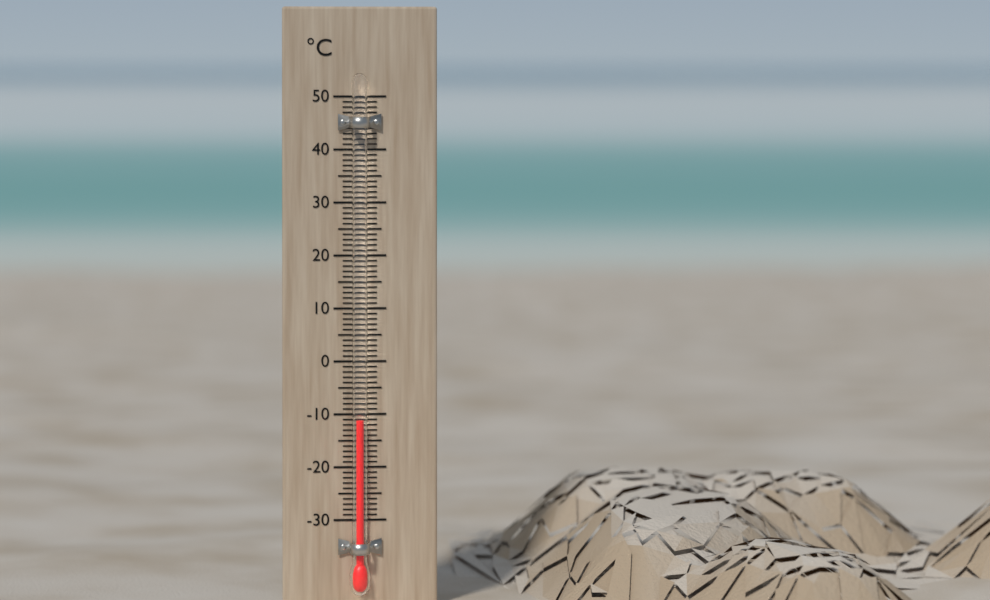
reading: -11 °C
